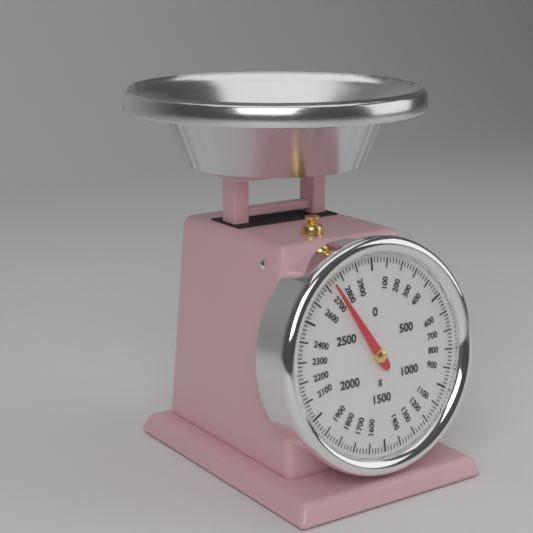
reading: 2740 g
